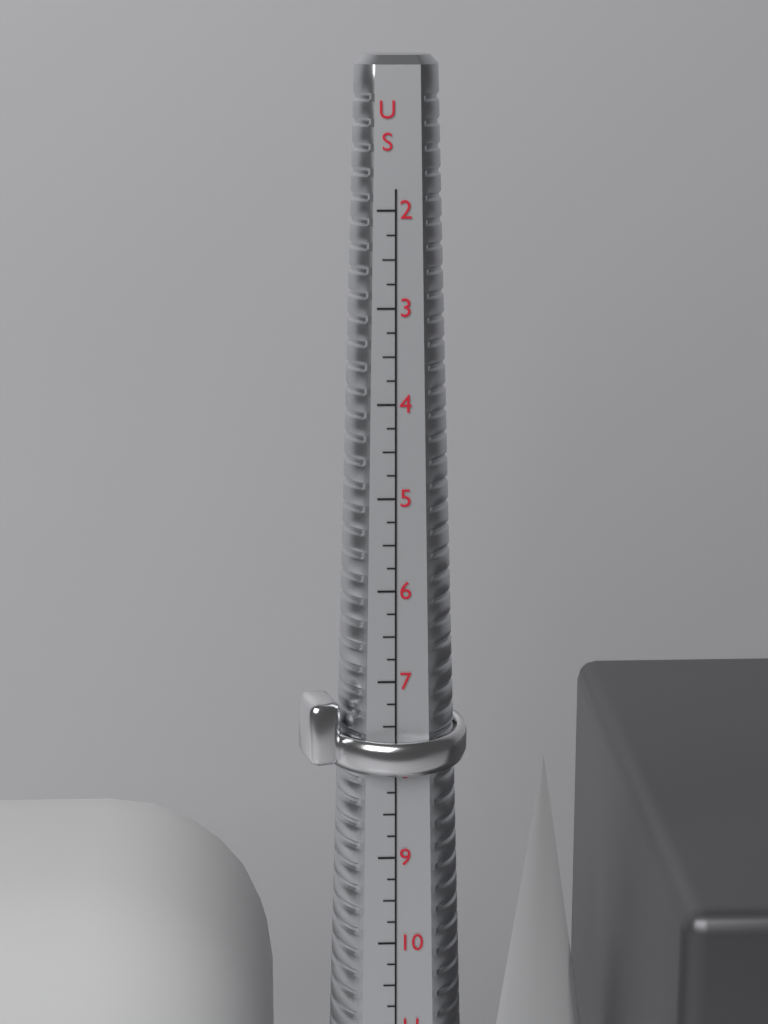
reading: 8.00 US
